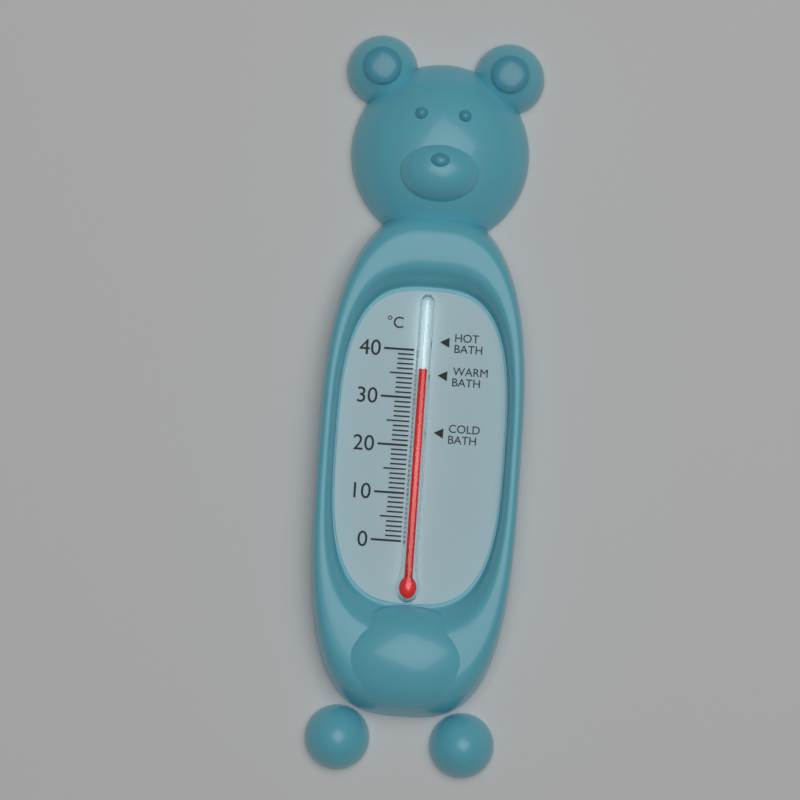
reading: 36 °C
